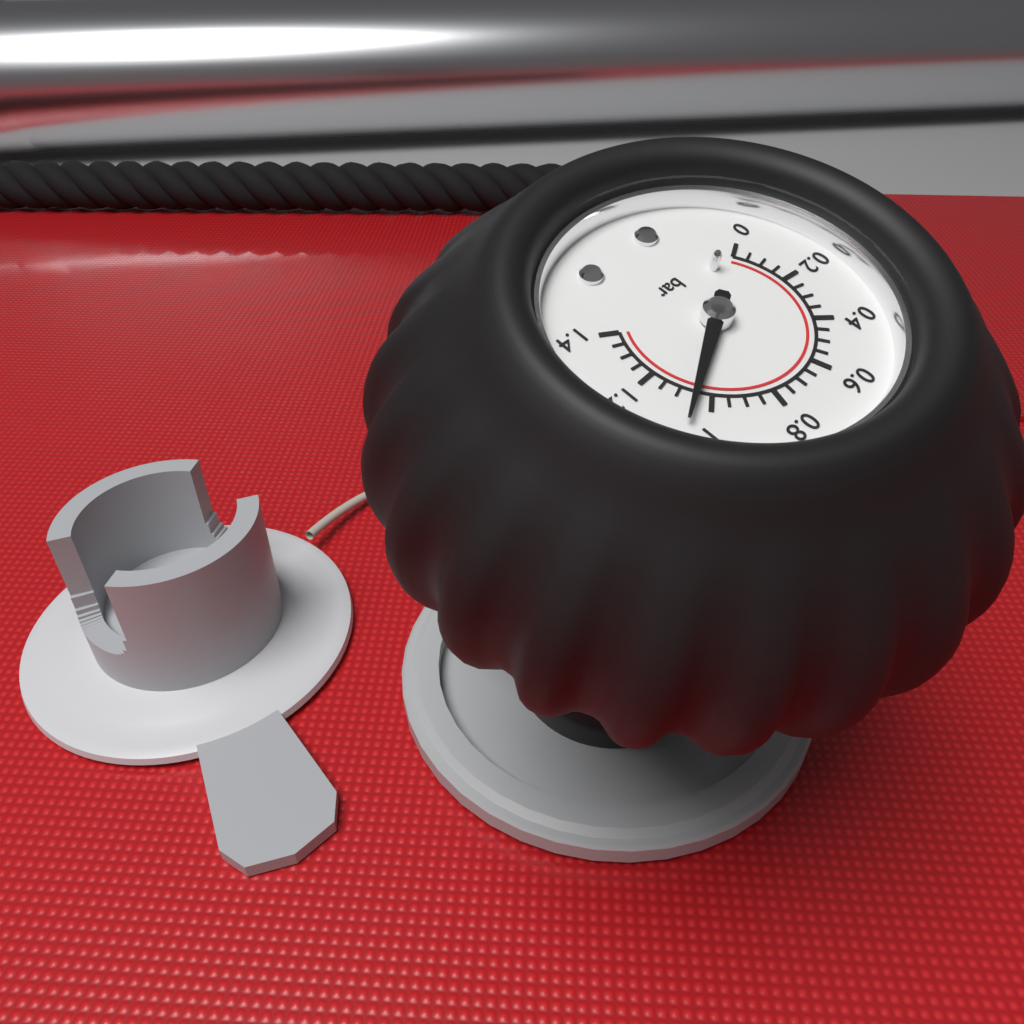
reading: 1.05 bar
